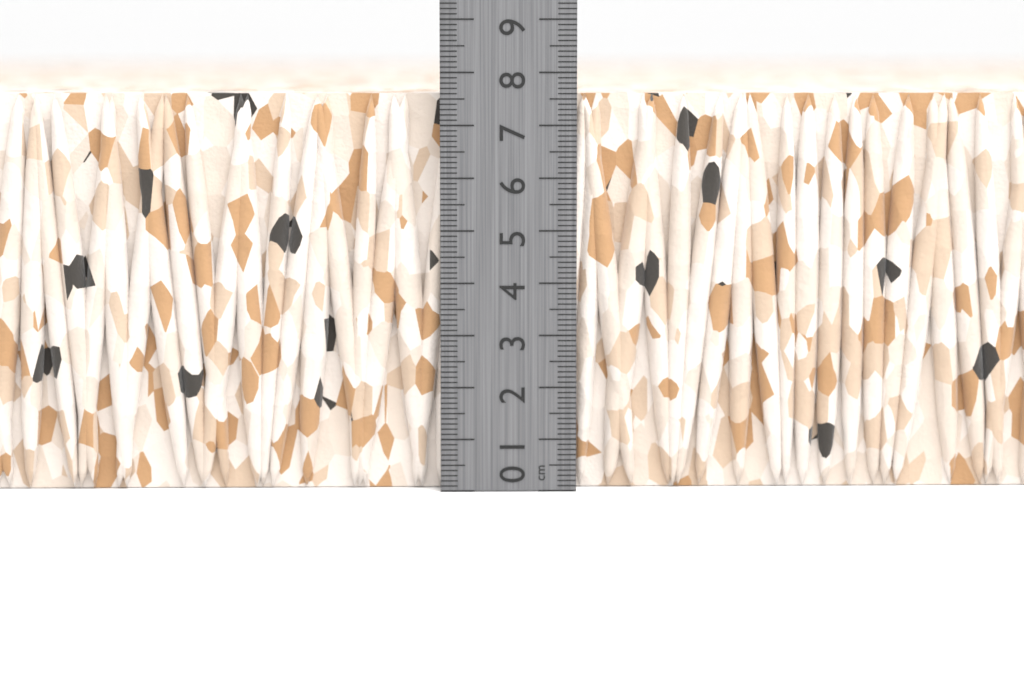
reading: 7.6 cm
